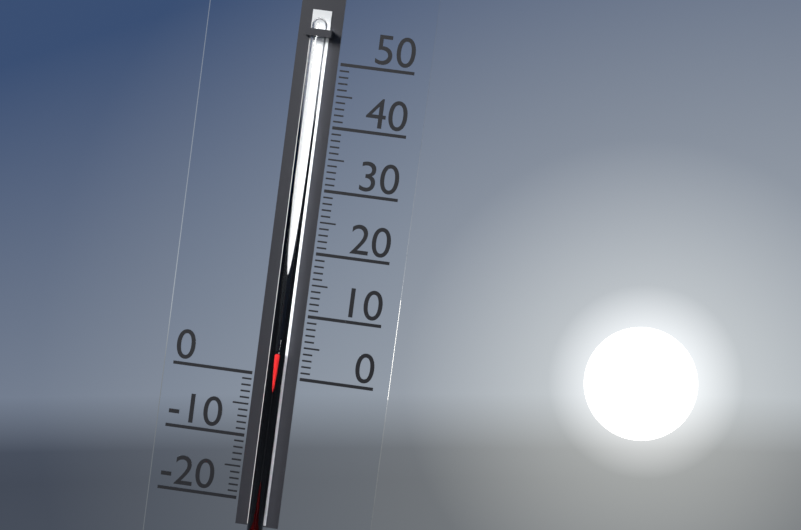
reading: 4 (no unit)
